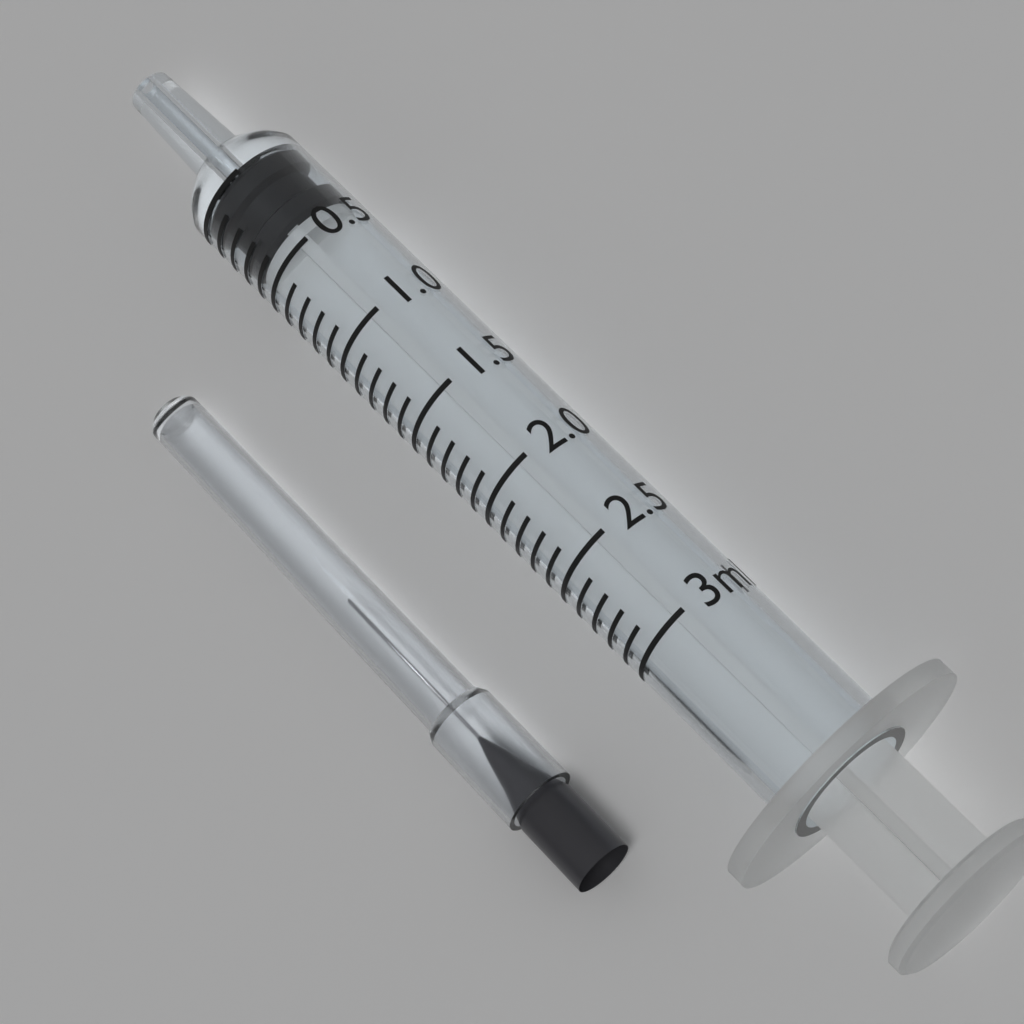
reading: 0.0 ml
